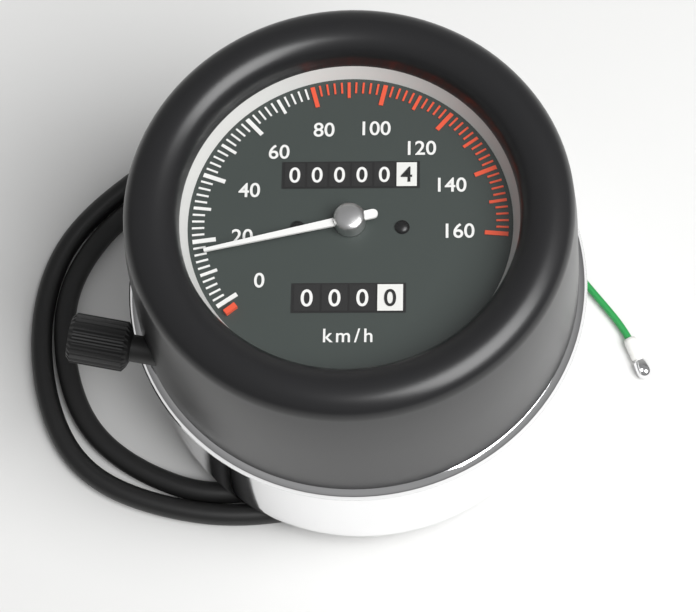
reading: 16 km/h
